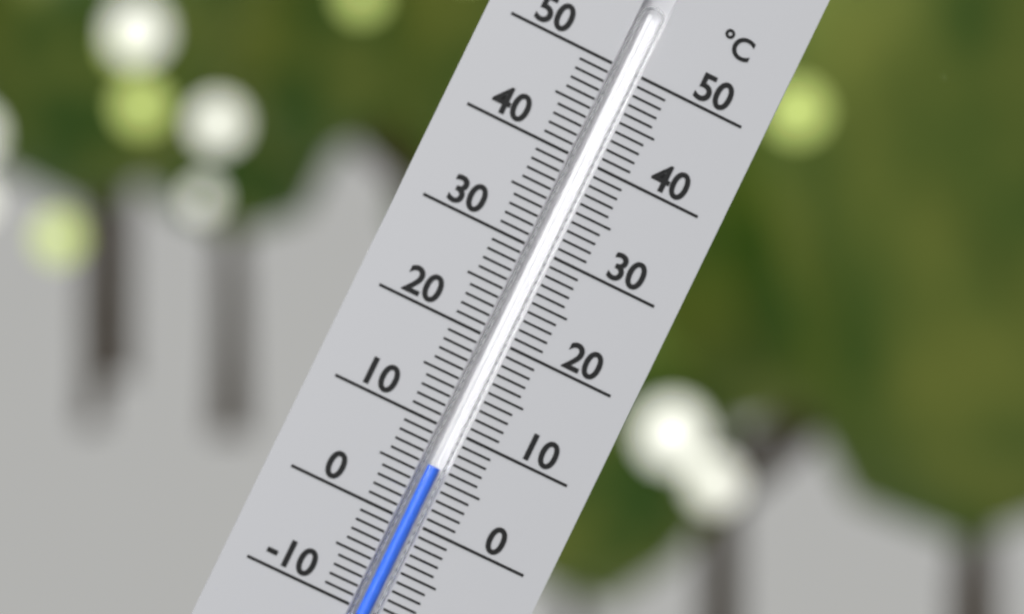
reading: 6 °C
